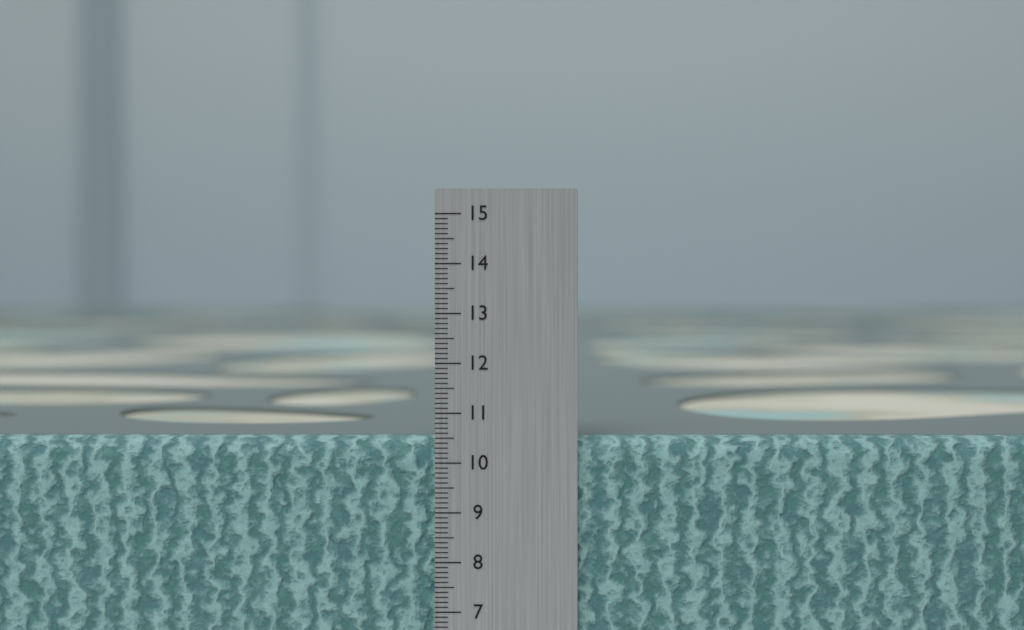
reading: 10.5 cm
